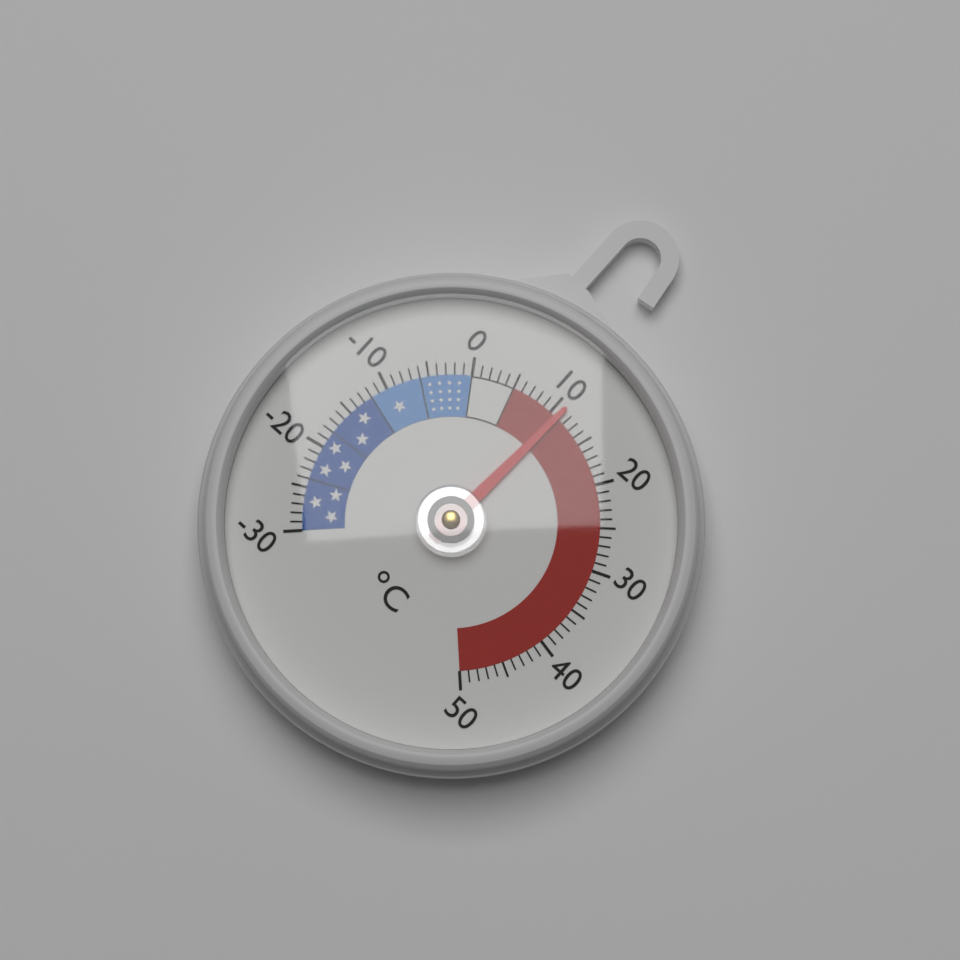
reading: 11 °C
